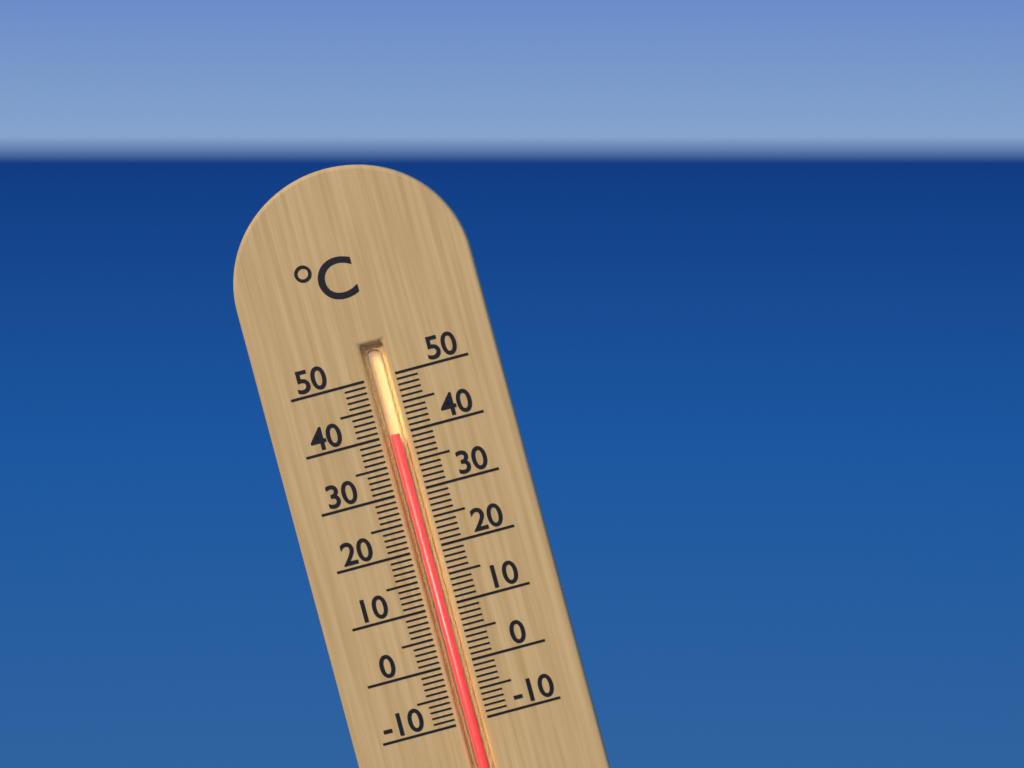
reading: 40 °C
